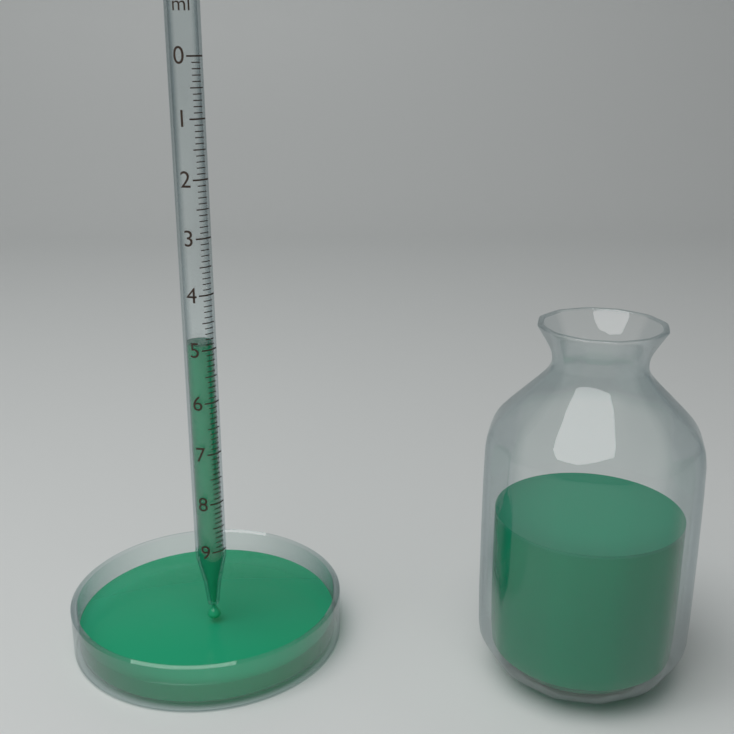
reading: 4.9 ml
